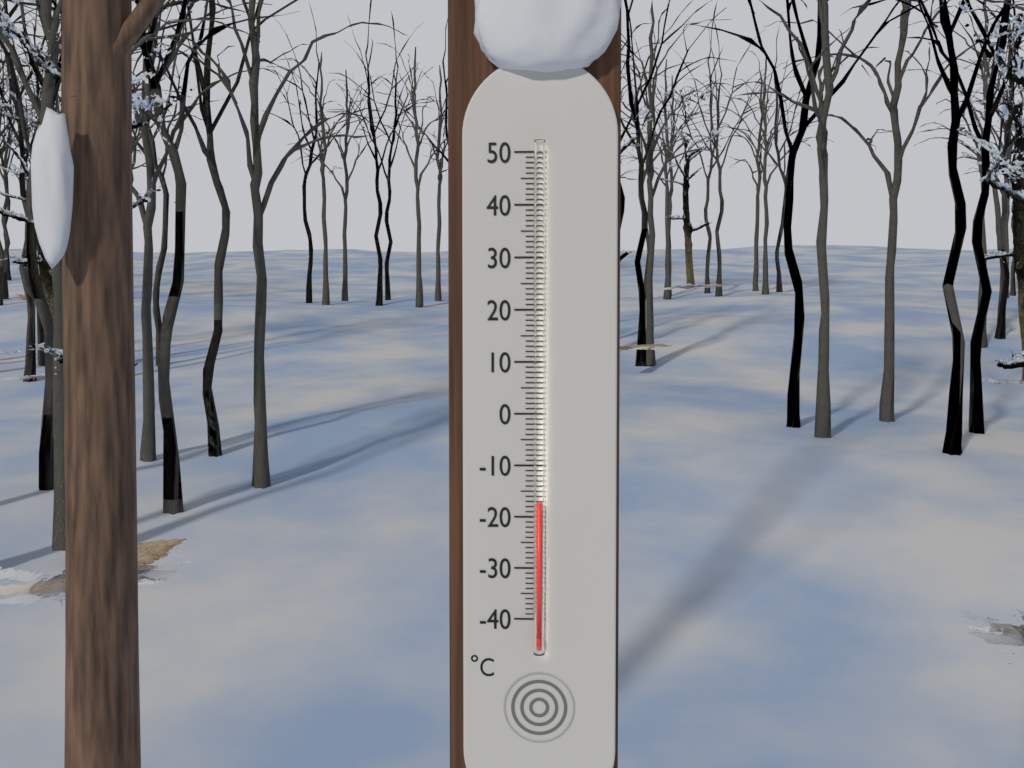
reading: -17 °C
